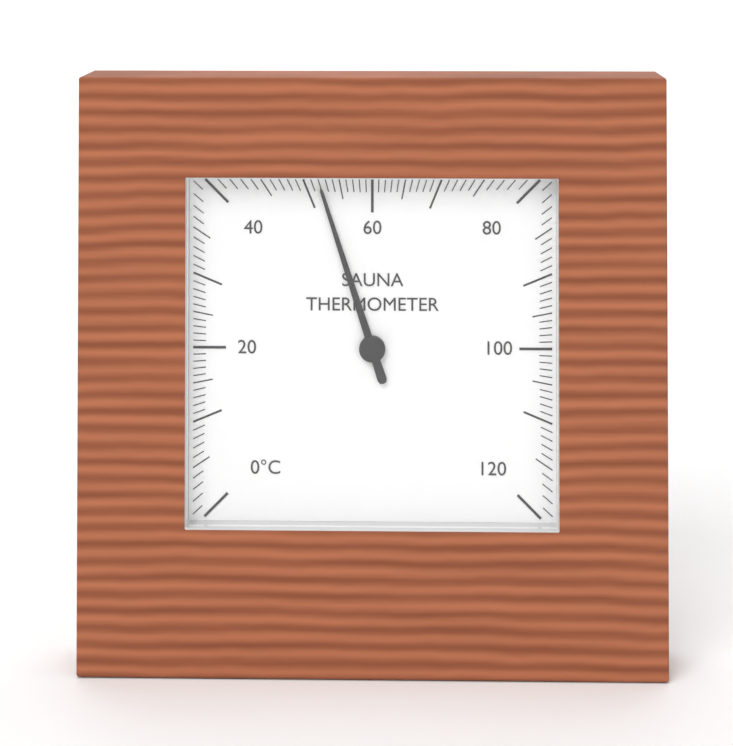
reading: 52 °C
